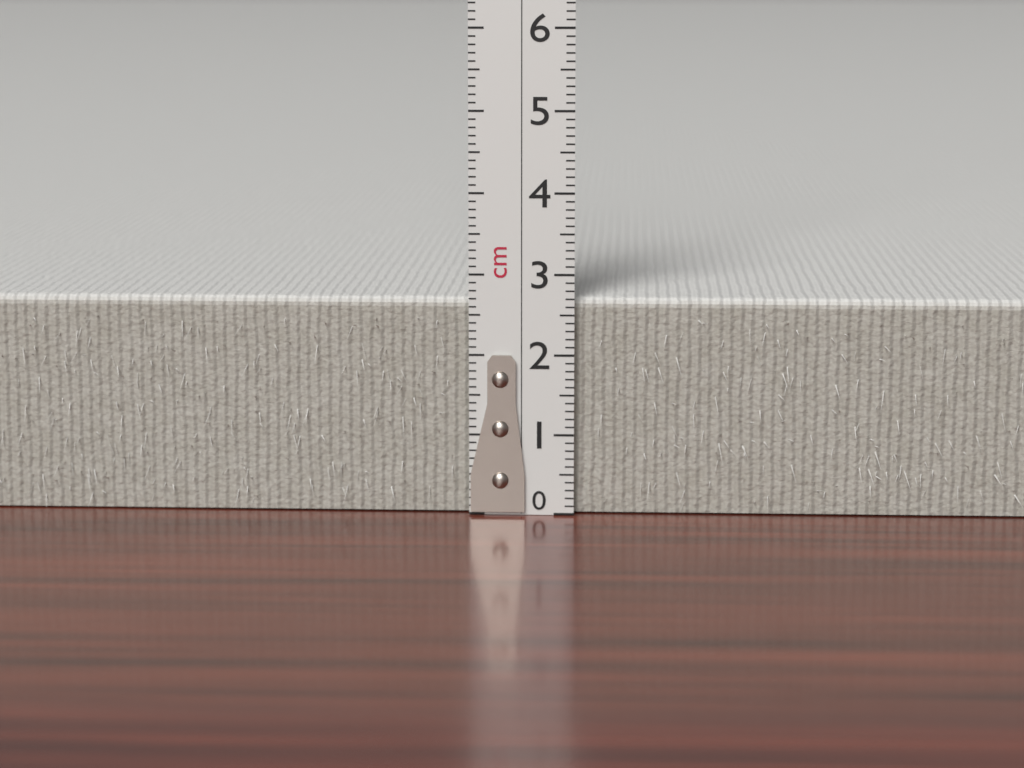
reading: 2.7 cm
